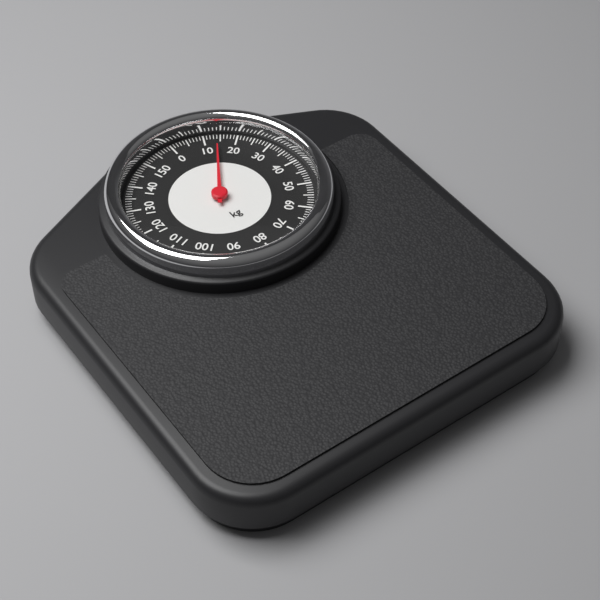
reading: 14 kg
